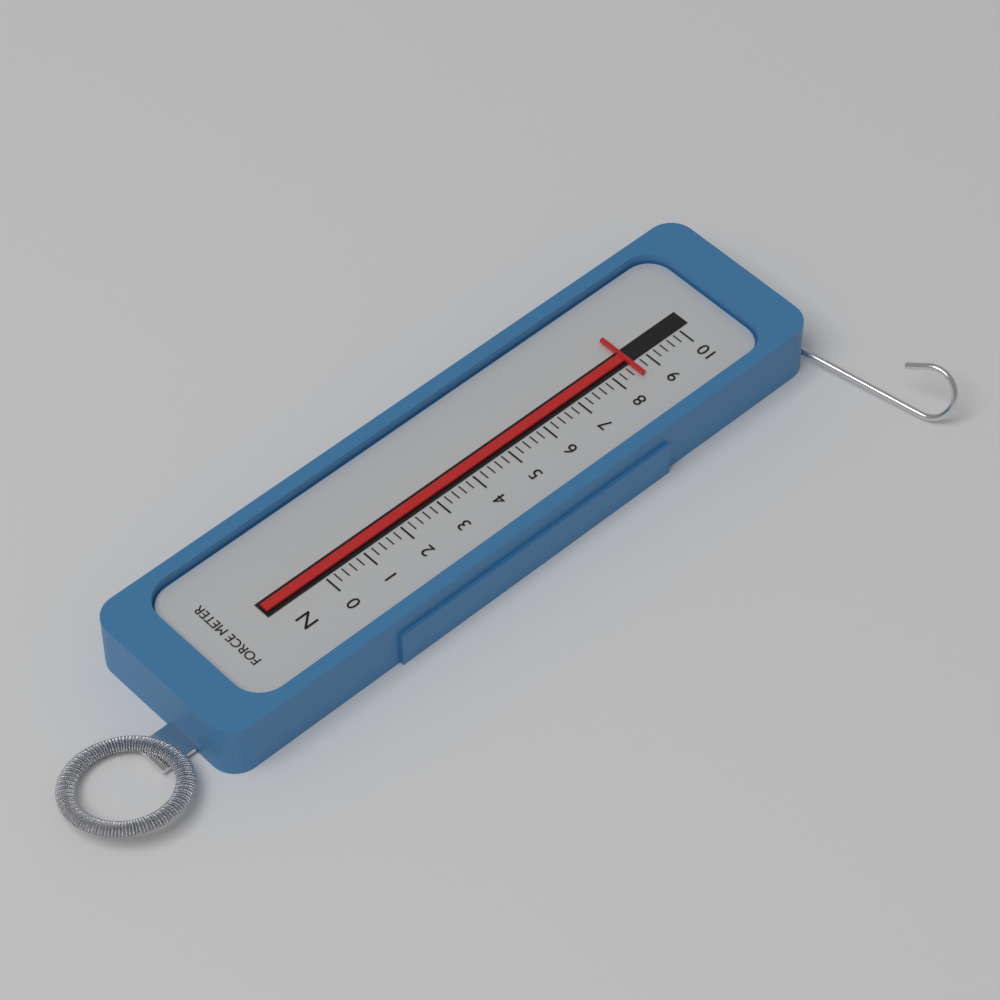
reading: 8.6 N
